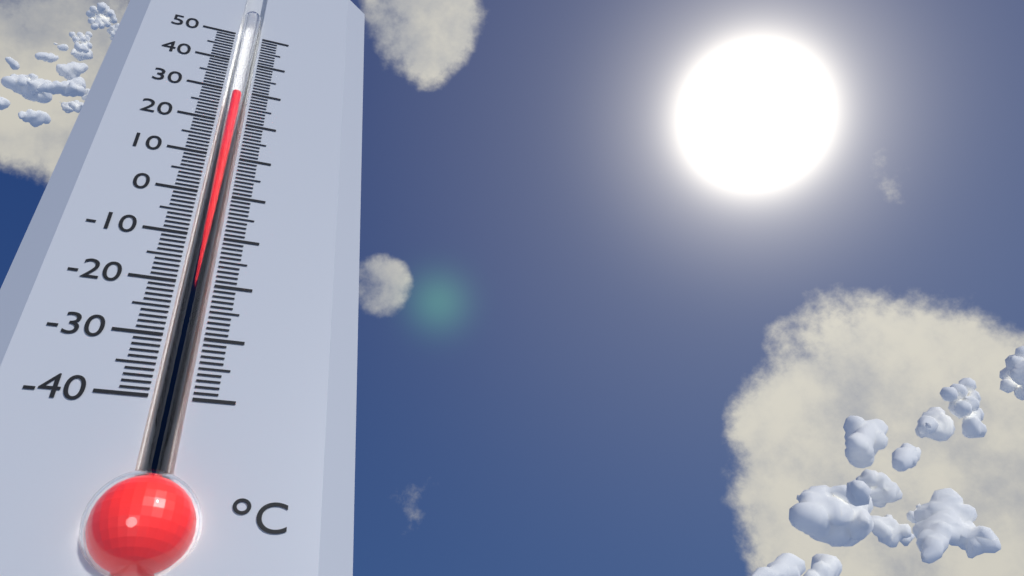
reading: 29 °C
